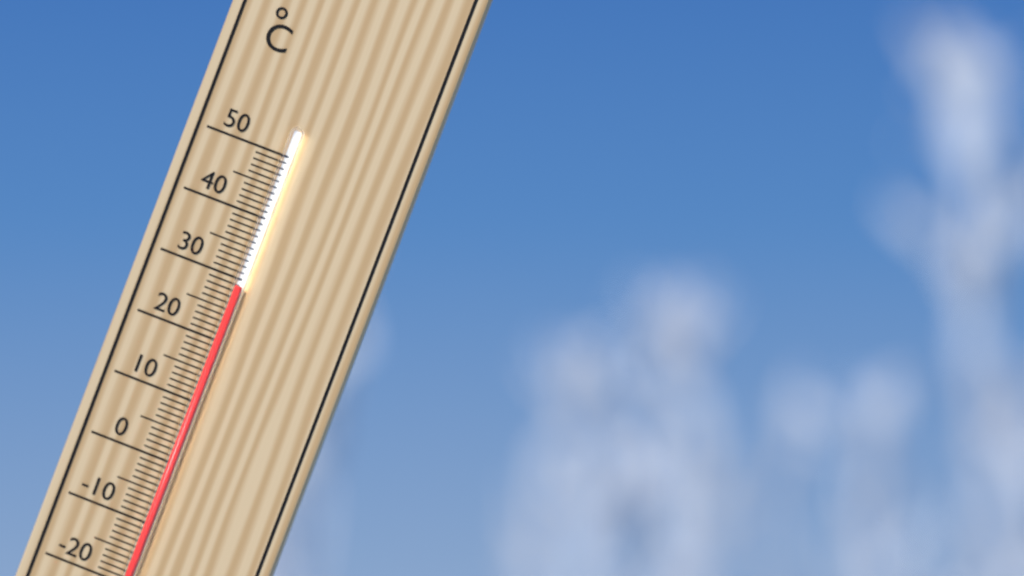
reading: 29 °C
